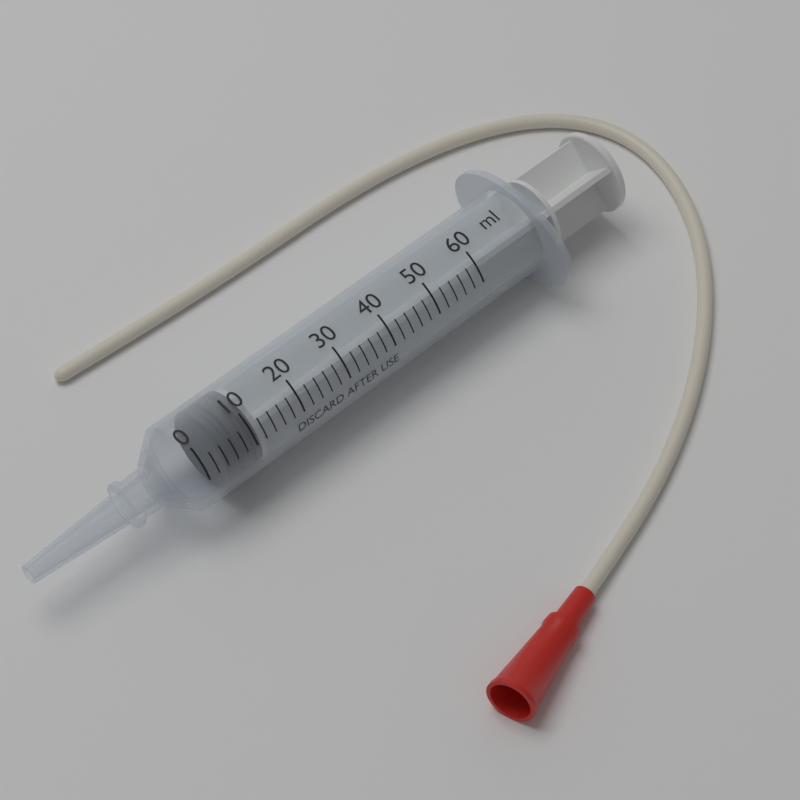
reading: 4 ml
